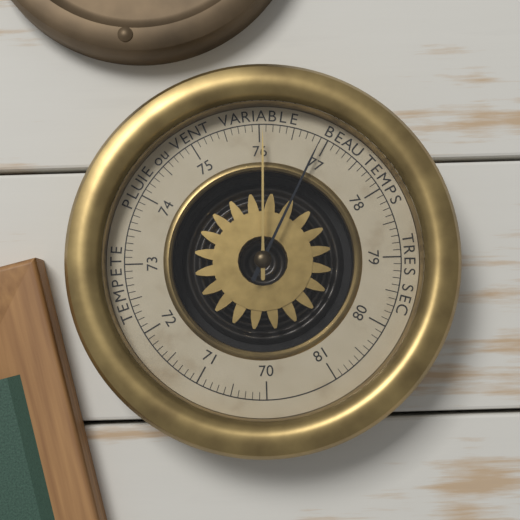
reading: 76.9 (no unit)
